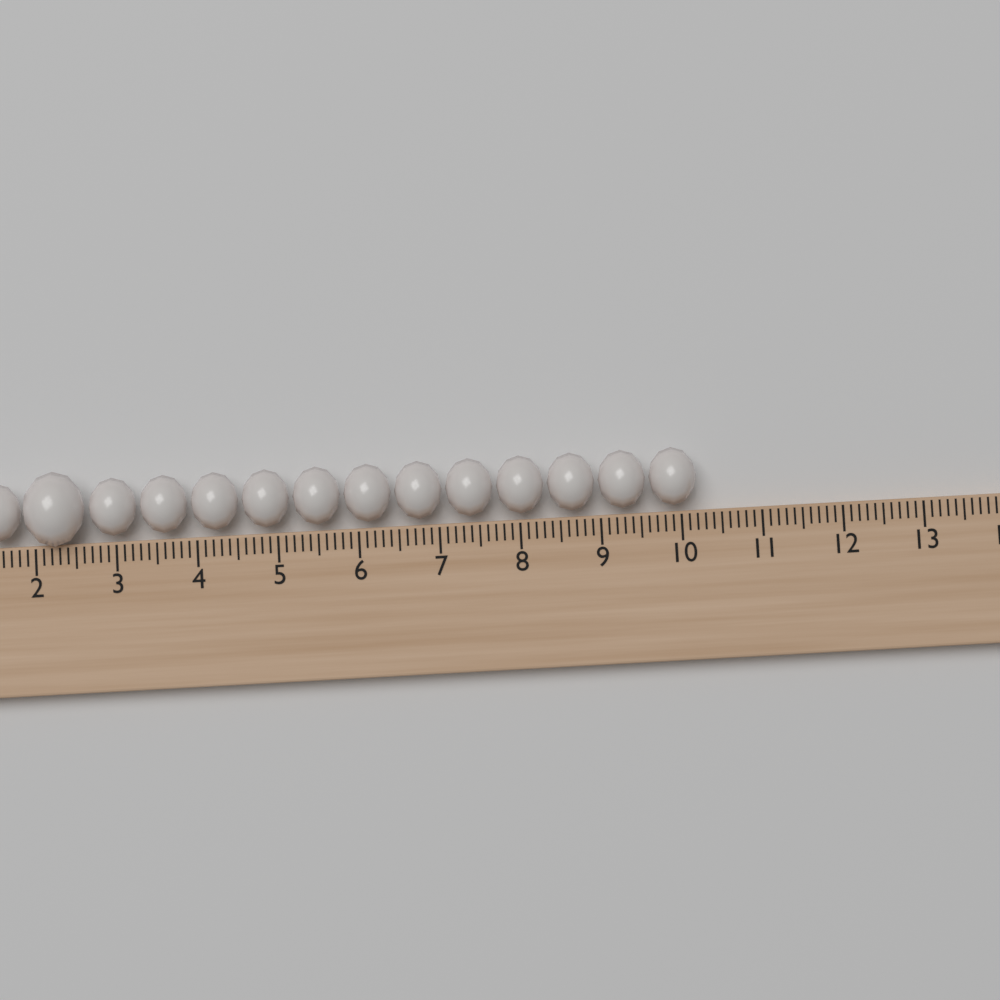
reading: 10.2 (no unit)
